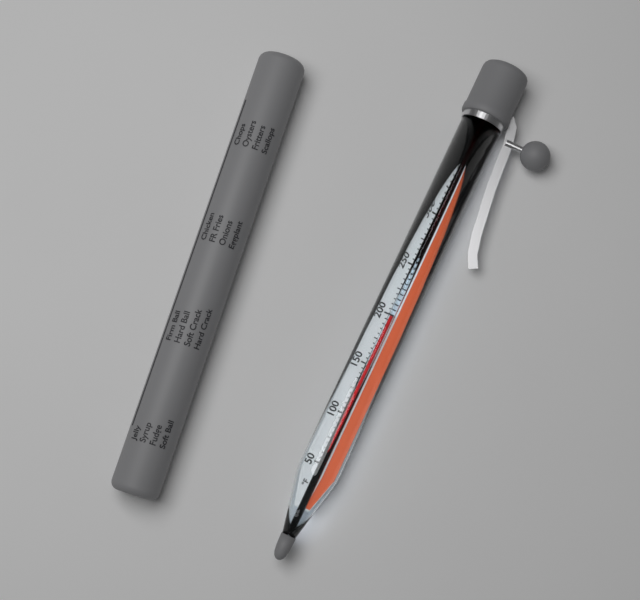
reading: 200 °F
